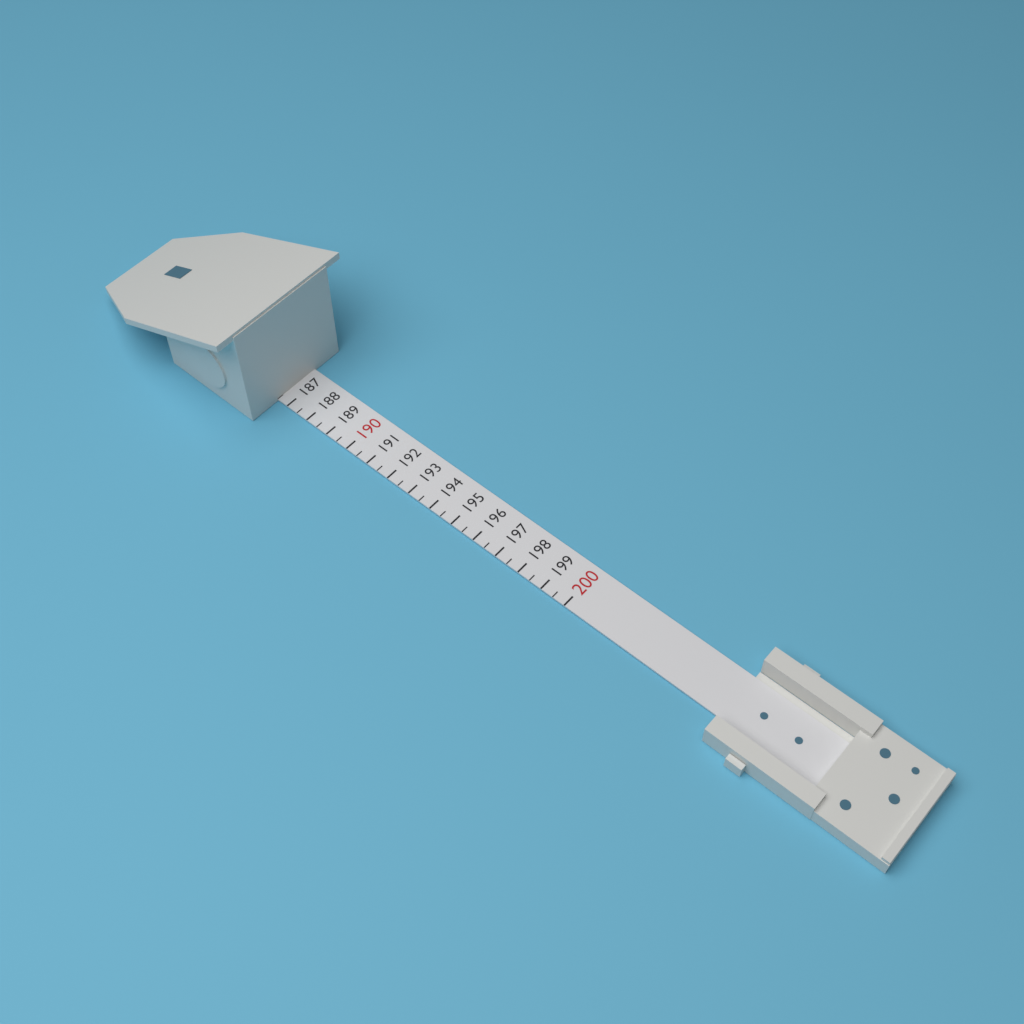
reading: 186.5 (no unit)
